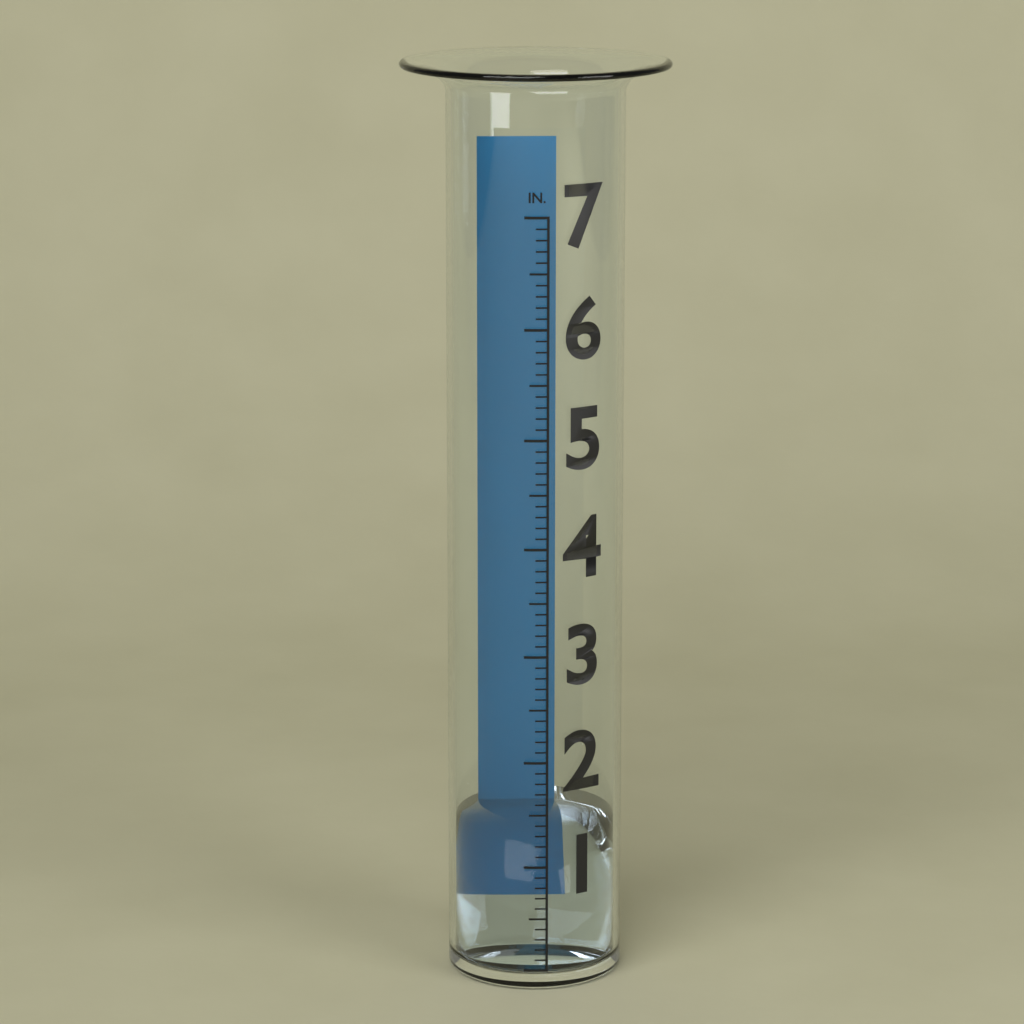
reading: 1.3 in
